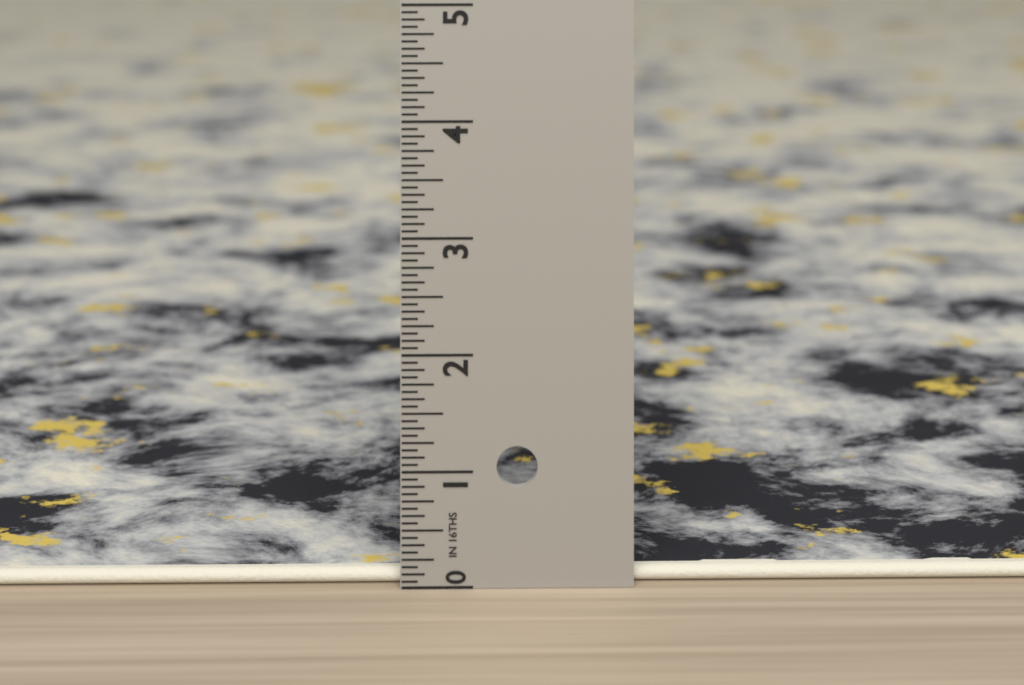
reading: 0.1250 in
